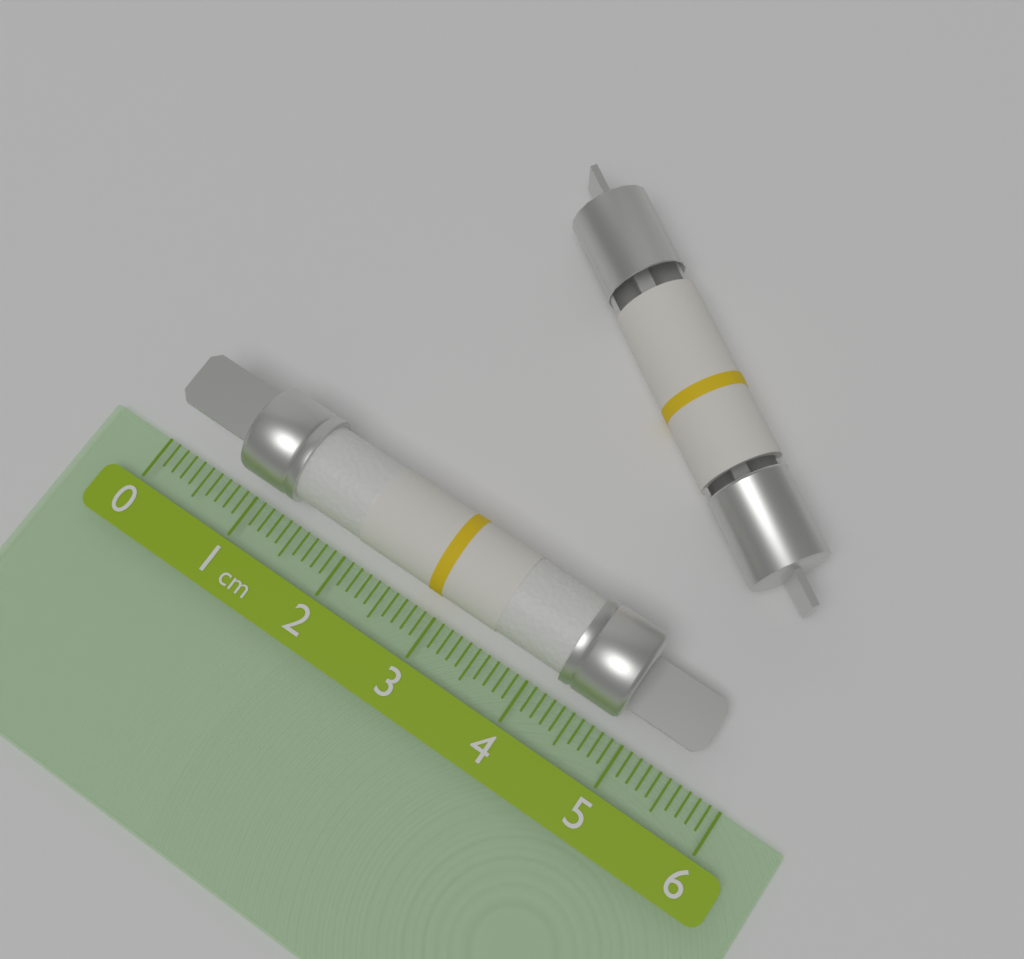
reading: 5.6 cm
